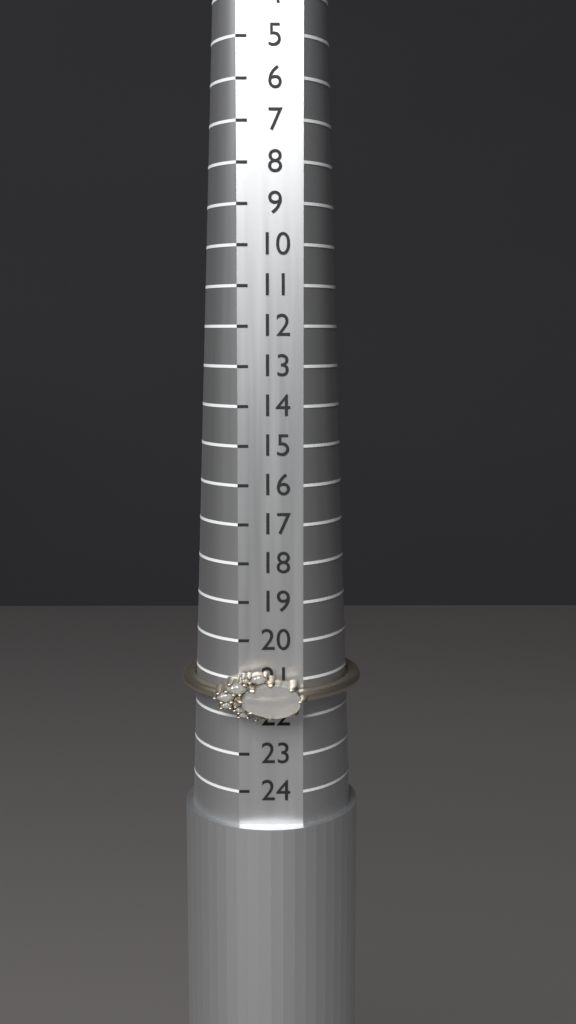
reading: 22 (no unit)
